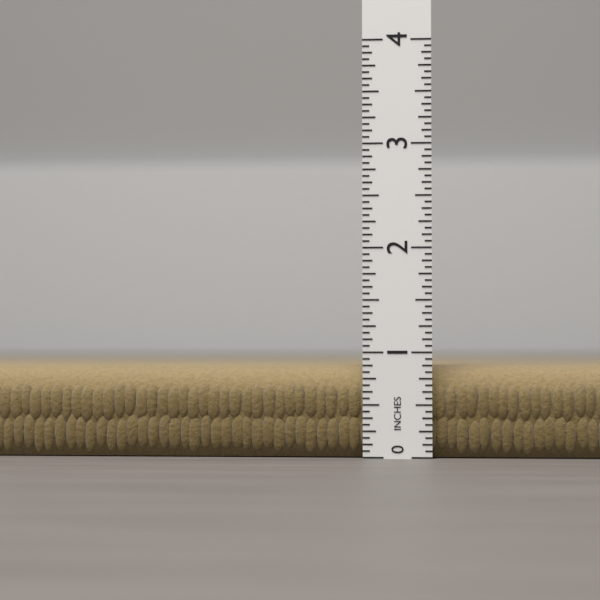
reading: 0.8750 in
